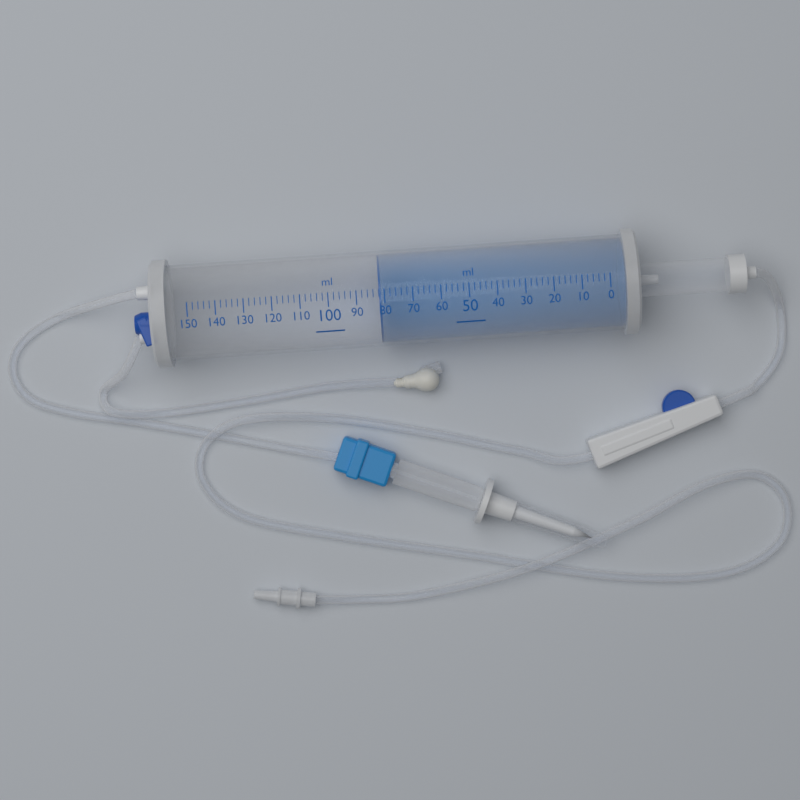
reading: 82 ml
